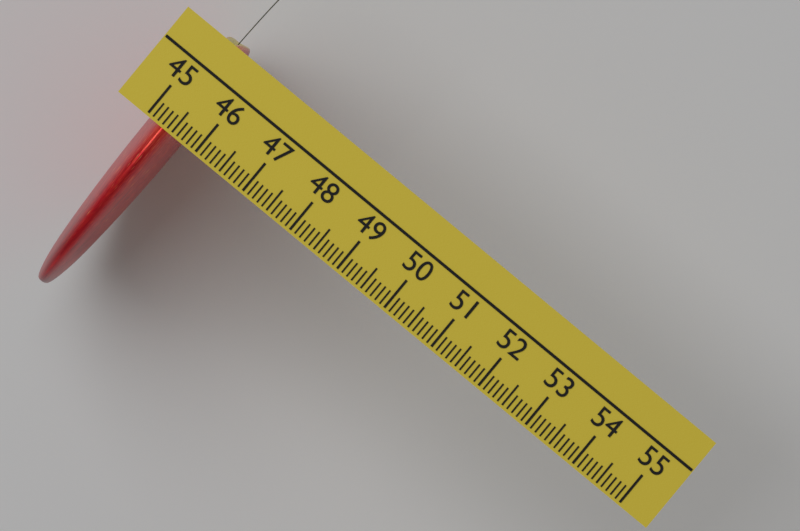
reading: 45.7 (no unit)
